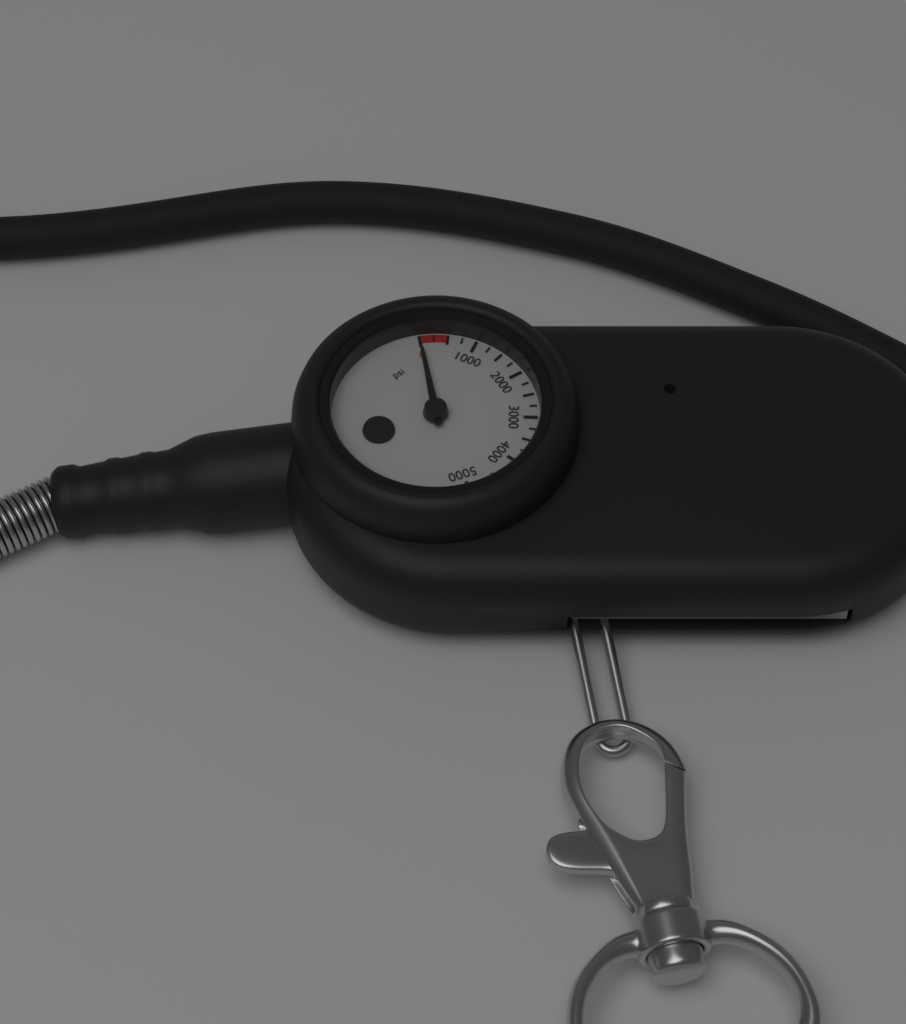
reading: 0 psi
